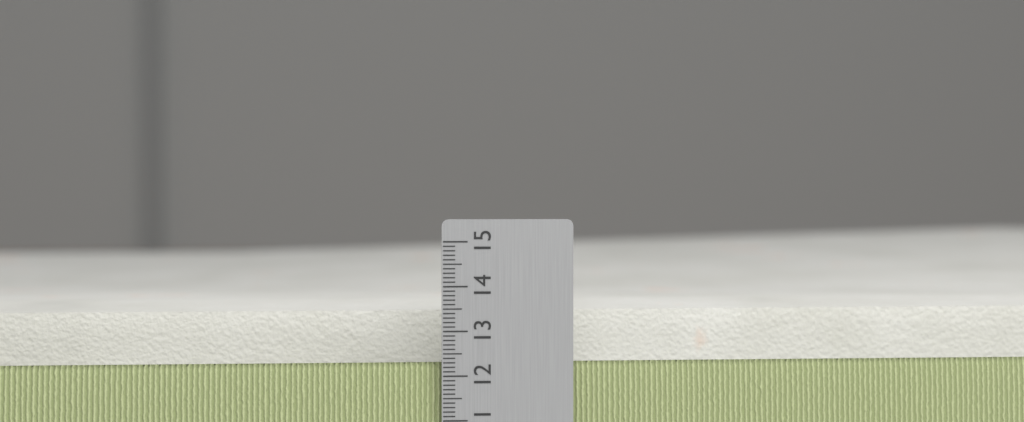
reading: 13.2 (no unit)
